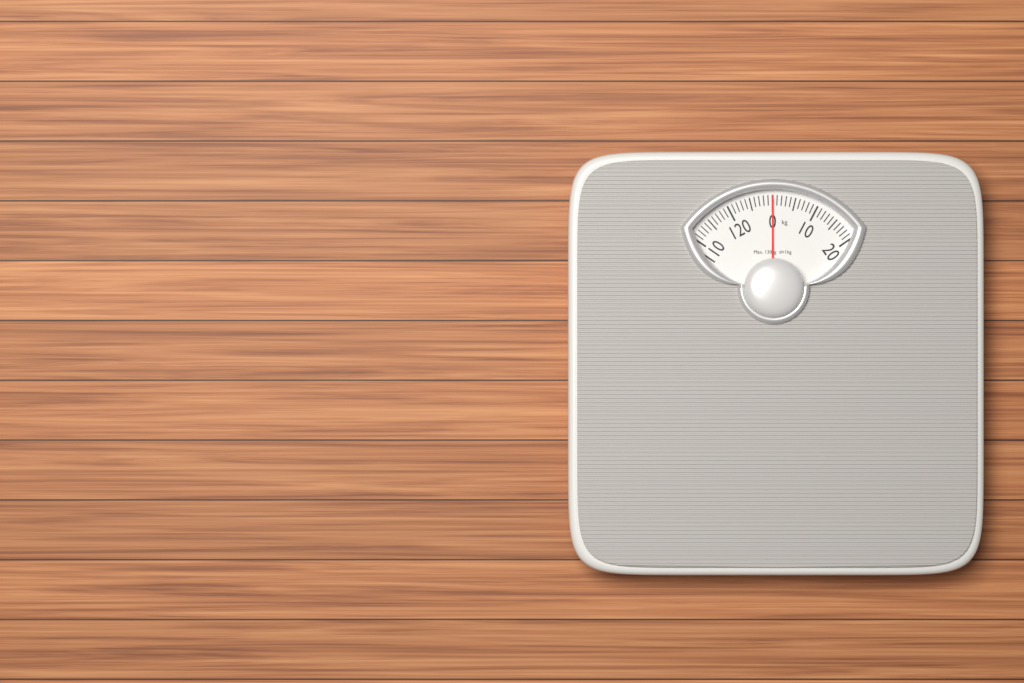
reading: 0 kg
